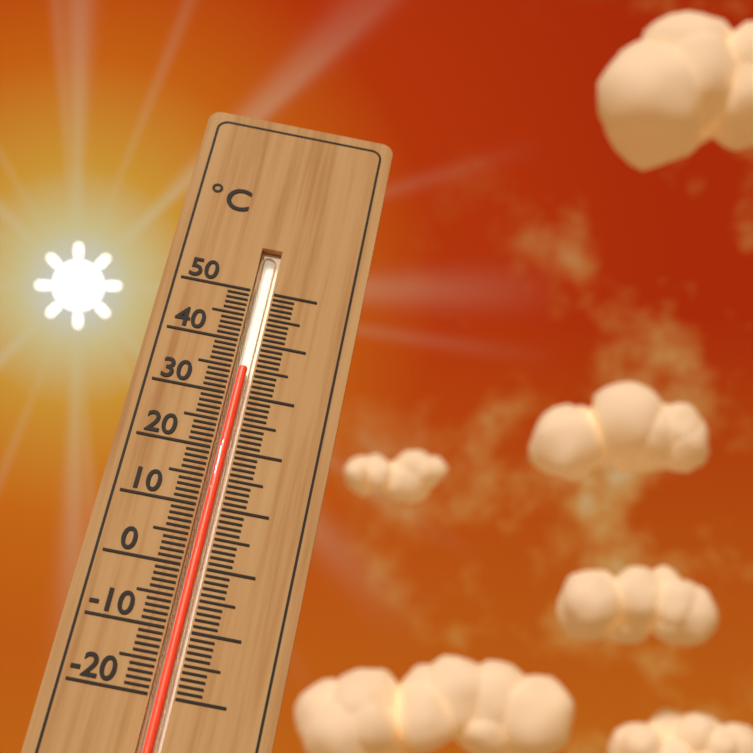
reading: 35 °C
